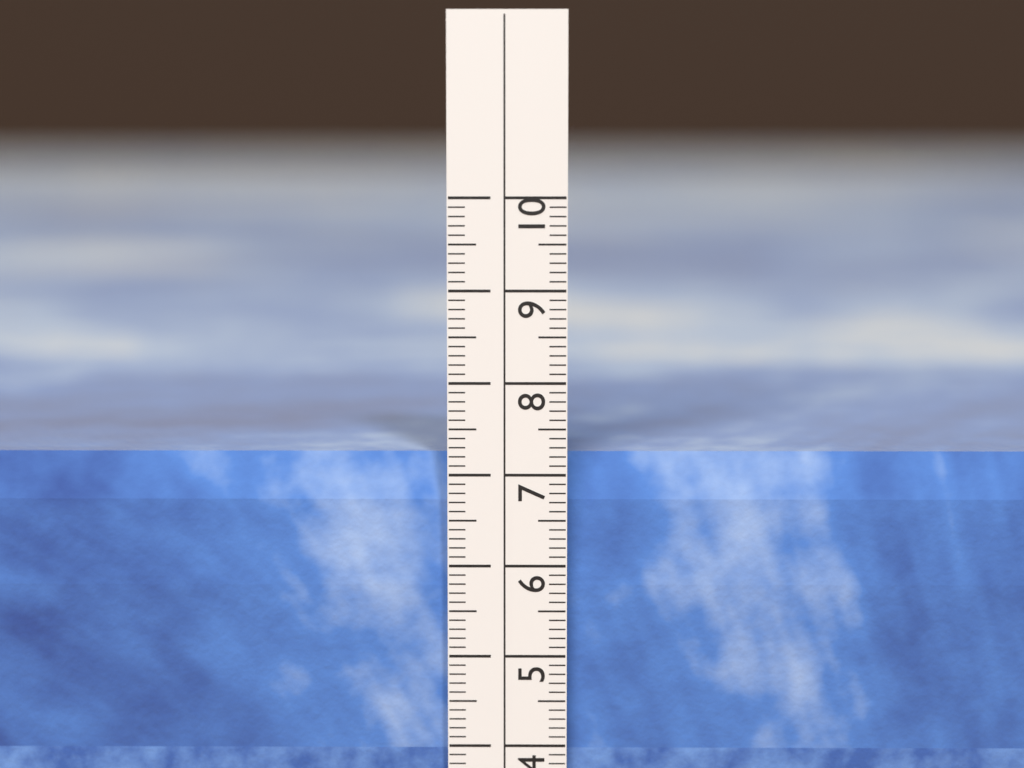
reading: 7.2 cm
